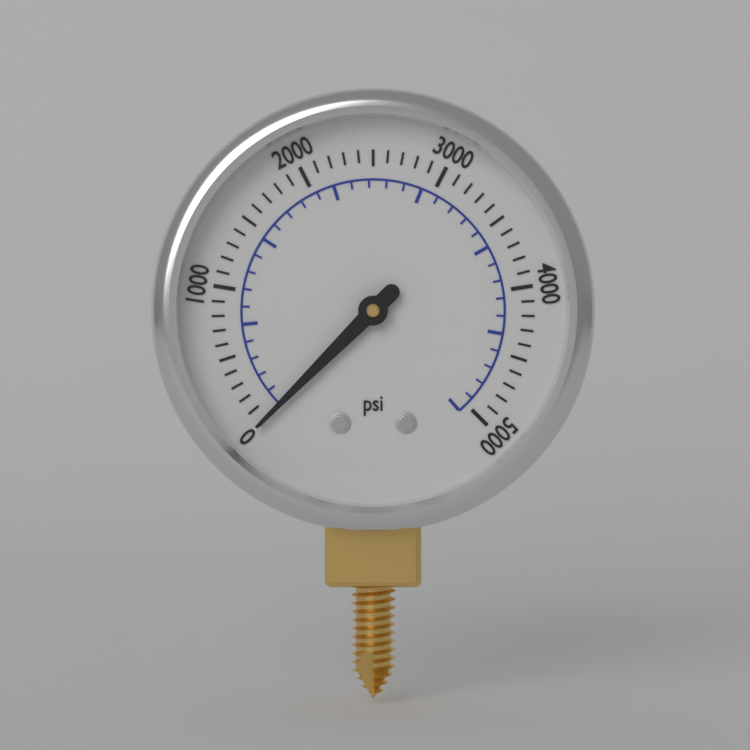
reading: 0 psi
